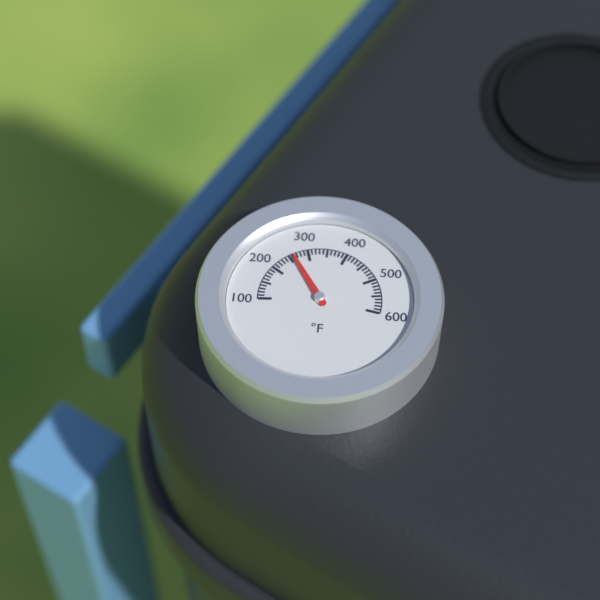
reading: 260 °F
